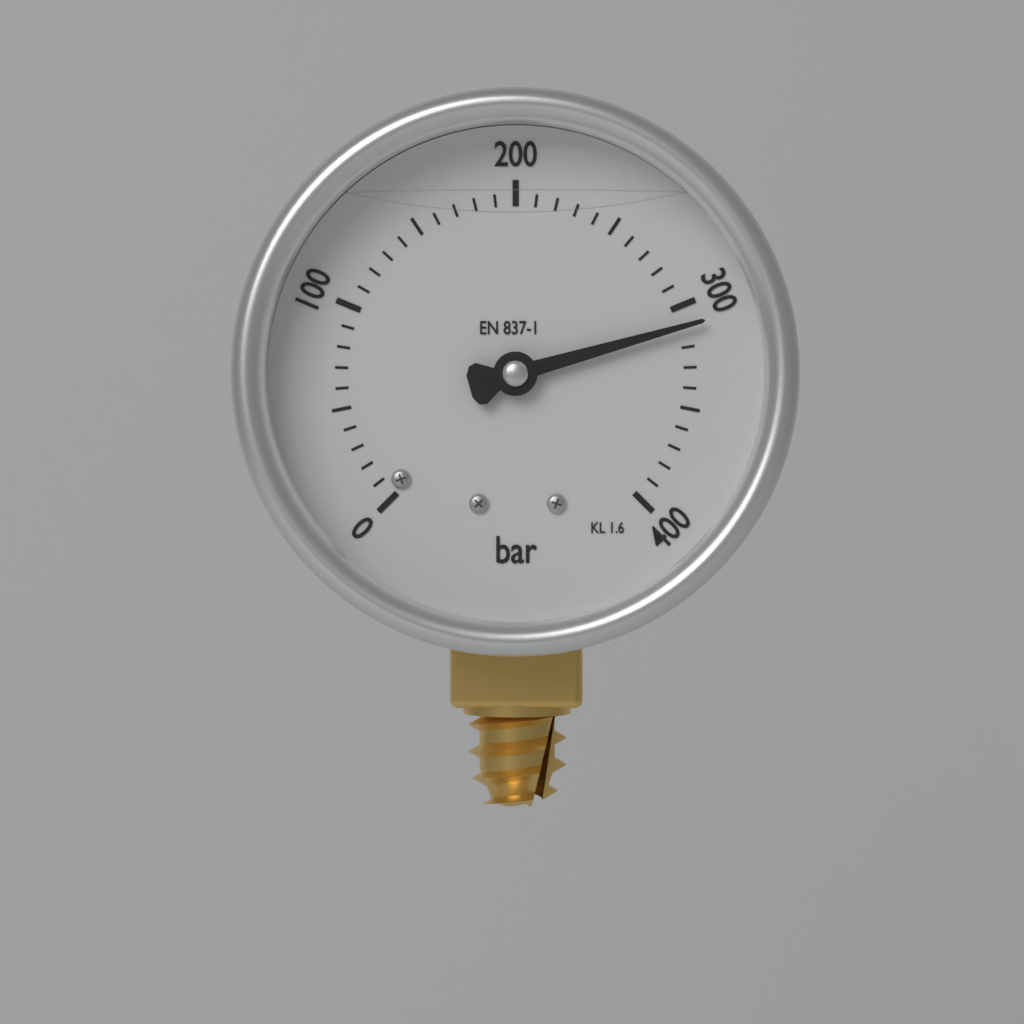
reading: 310 bar
